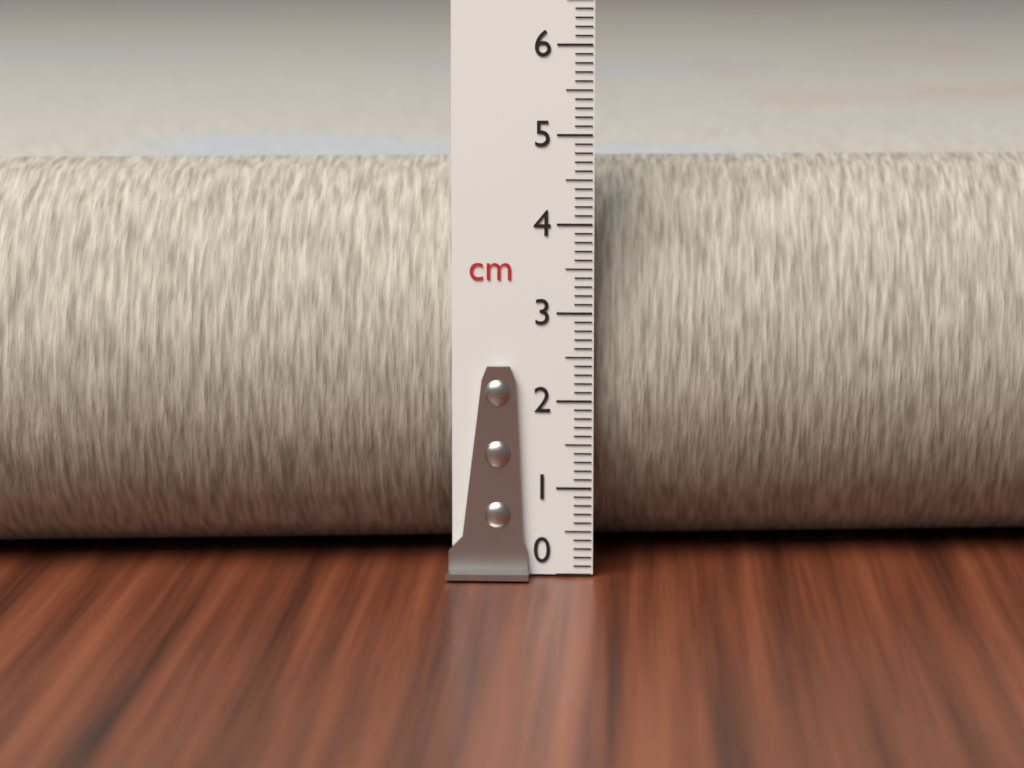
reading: 4.6 cm
